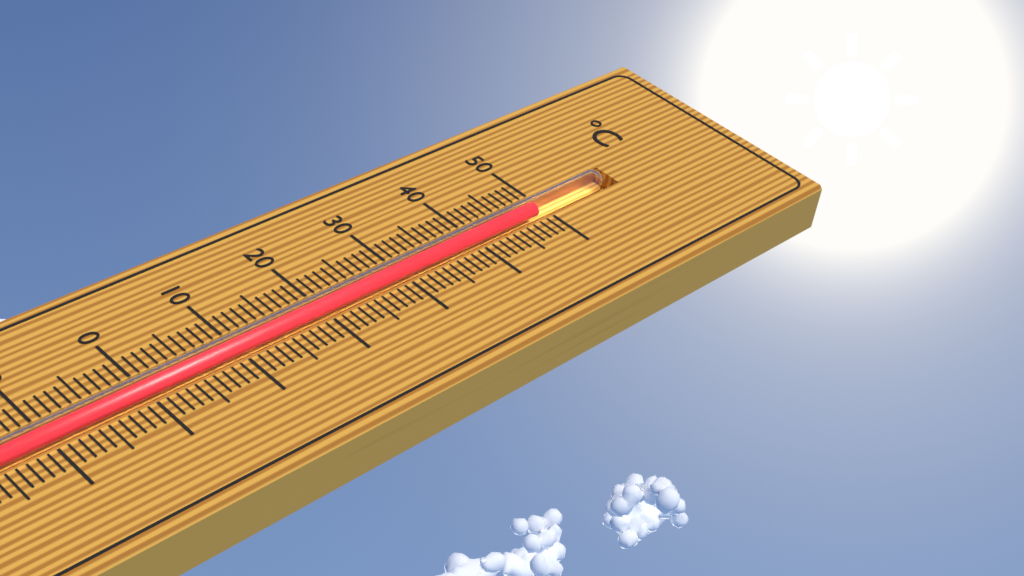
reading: 49 °C
